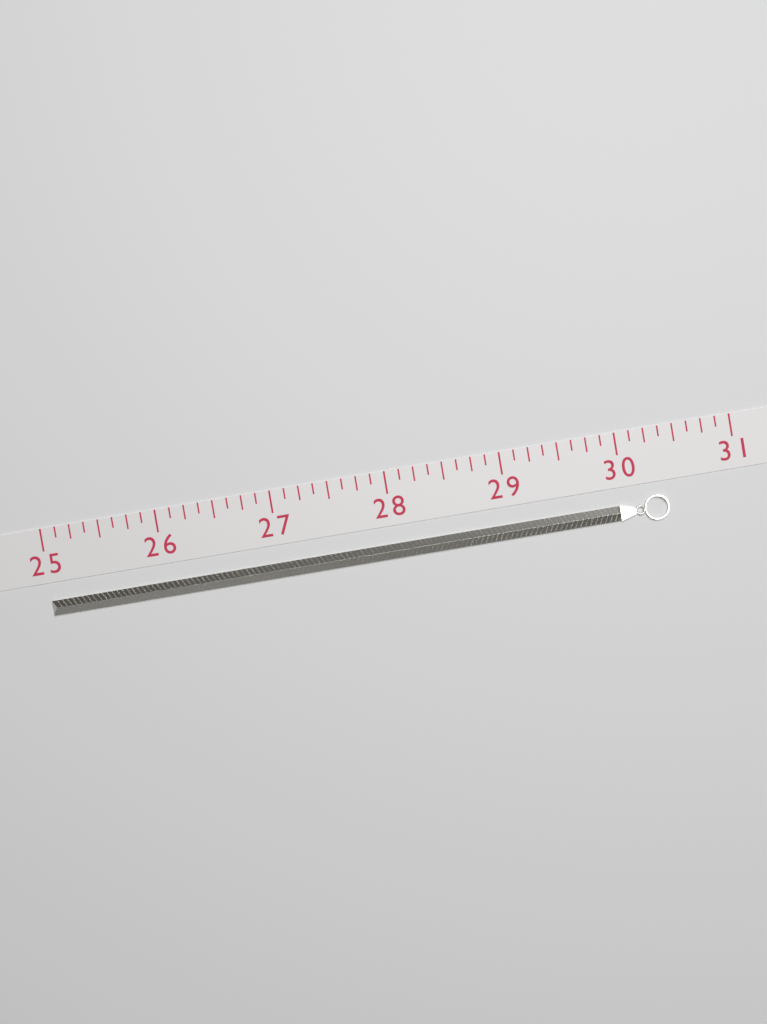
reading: 30.375 (no unit)
